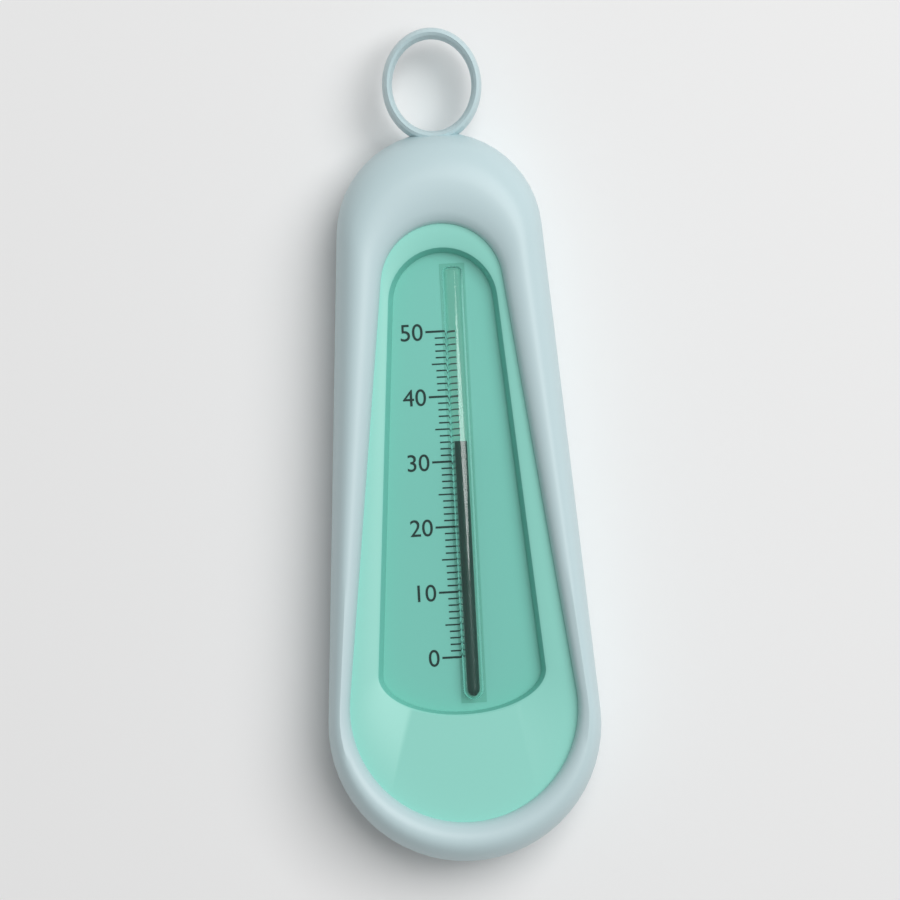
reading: 33 (no unit)
